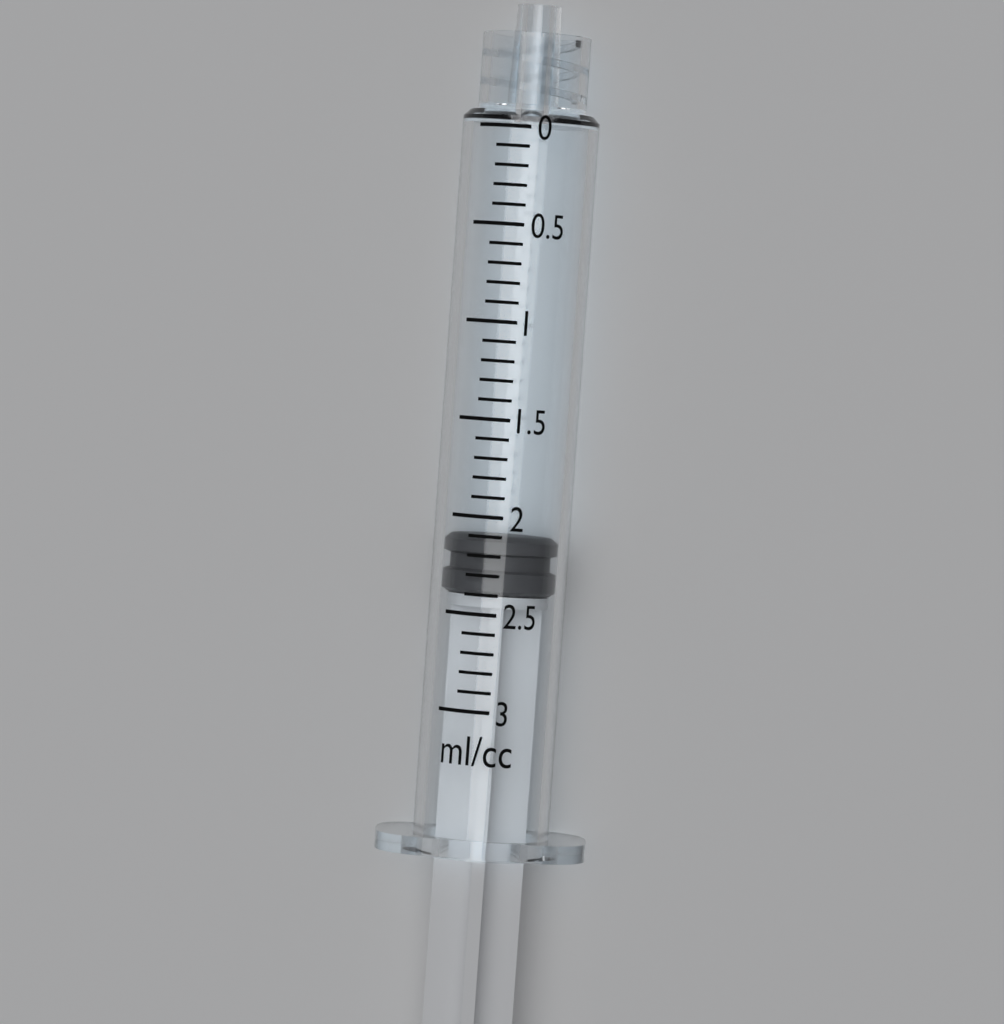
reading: 2.1 ml
